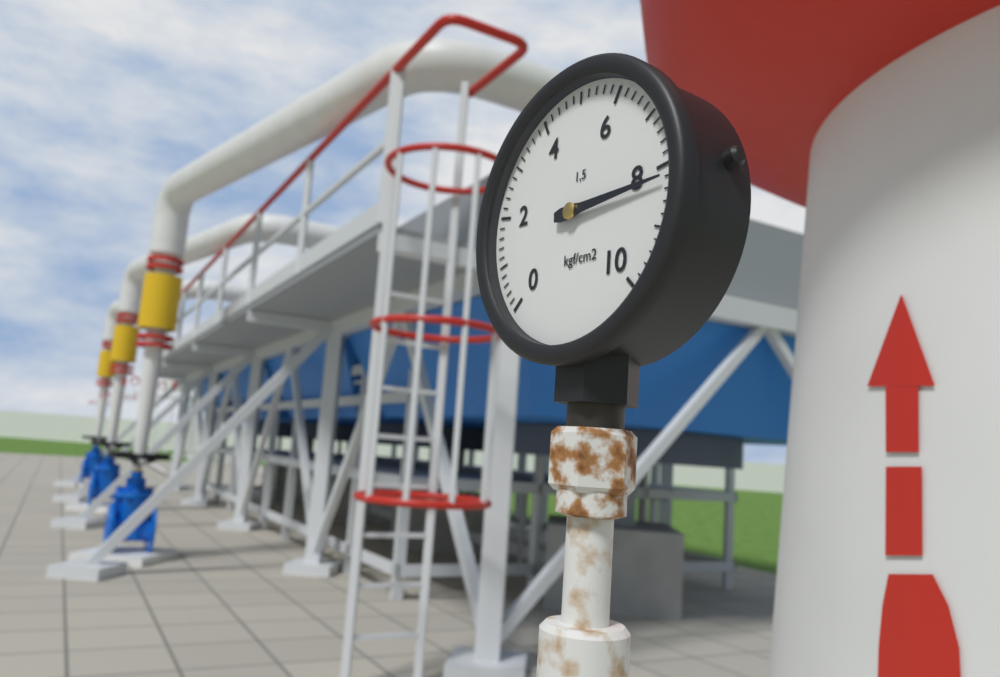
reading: 8.2 kgf/cm²
